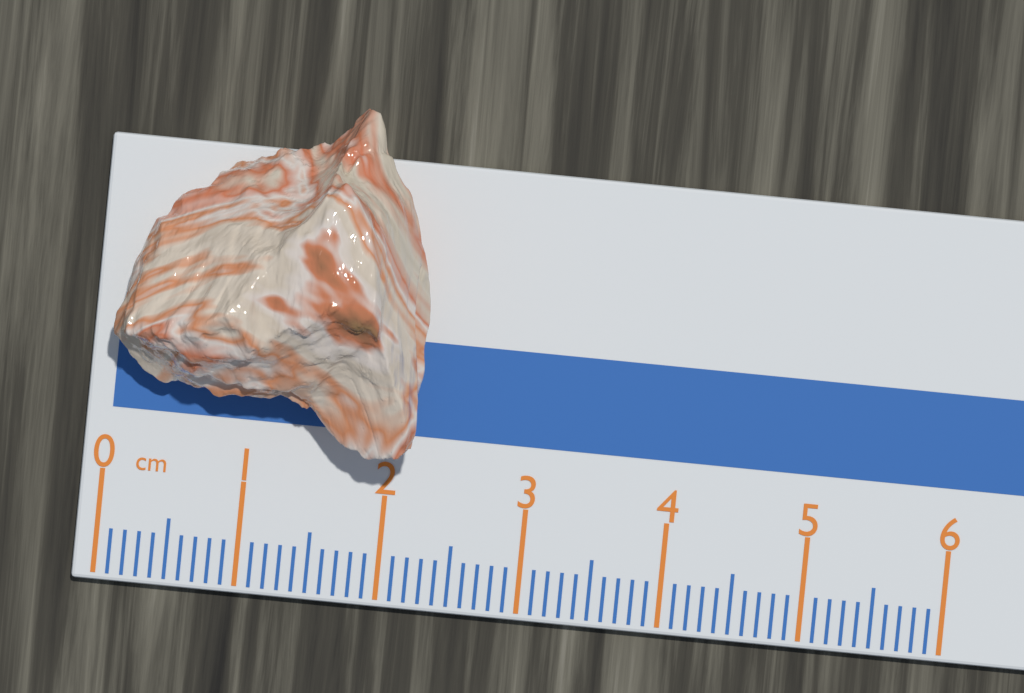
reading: 2.2 cm
